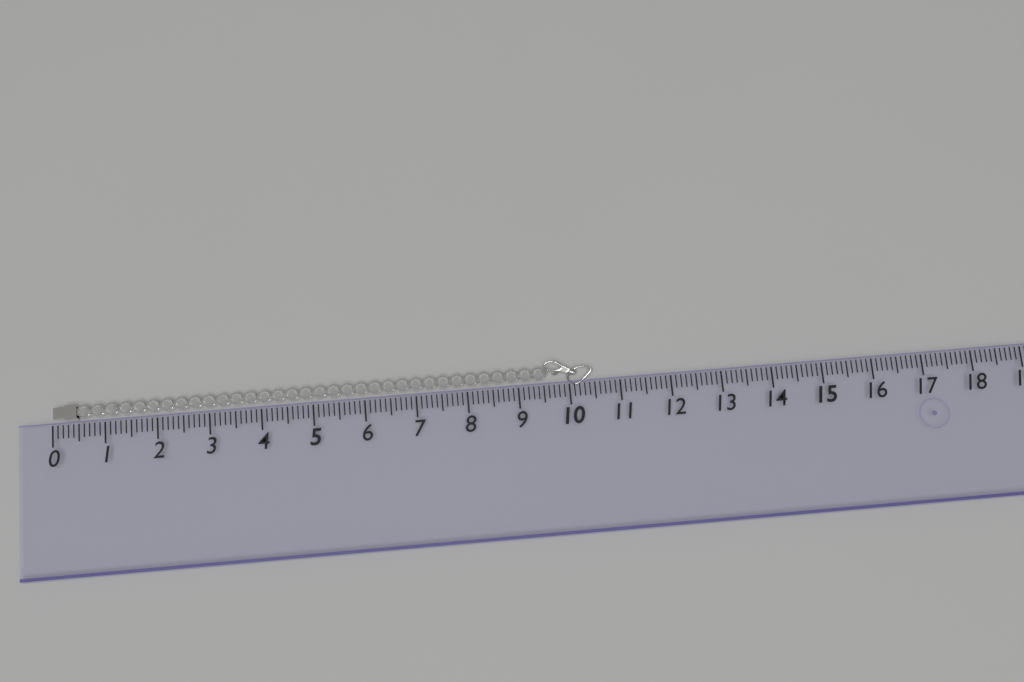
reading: 10.5 (no unit)
